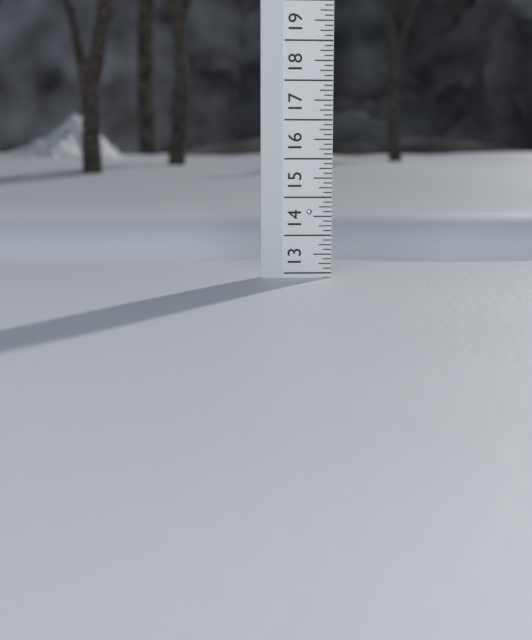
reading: 12.875 (no unit)
